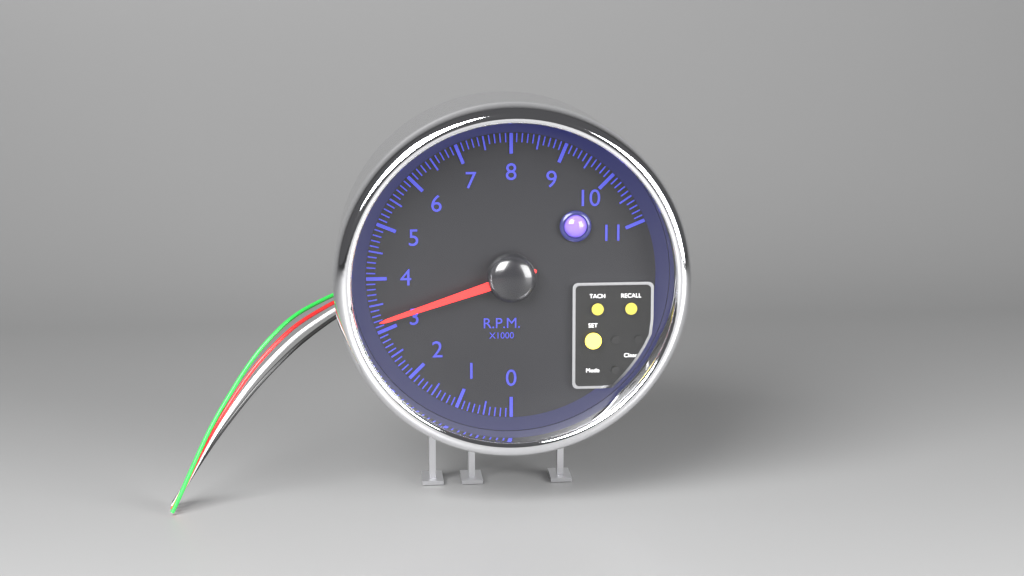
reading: 3.2 rpm x1000
